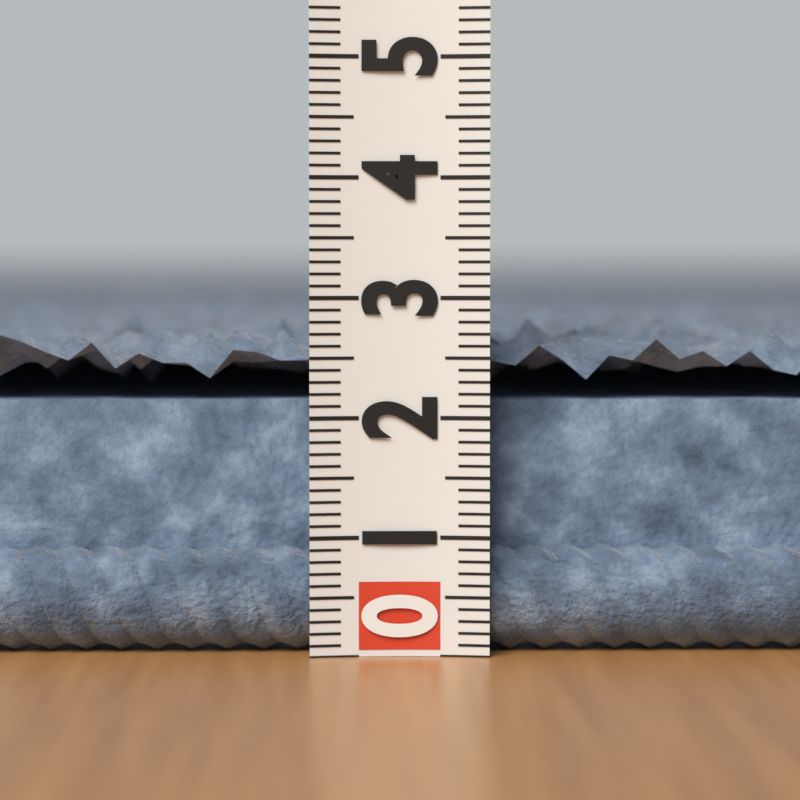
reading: 2.8 (no unit)
